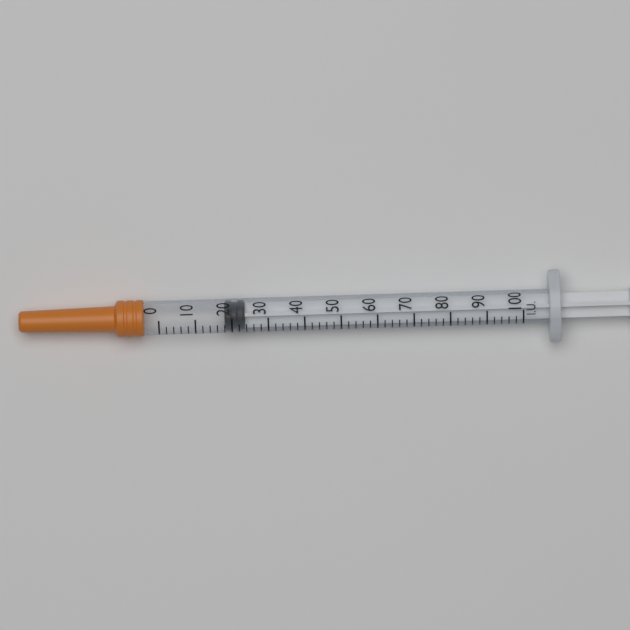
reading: 18 IU
